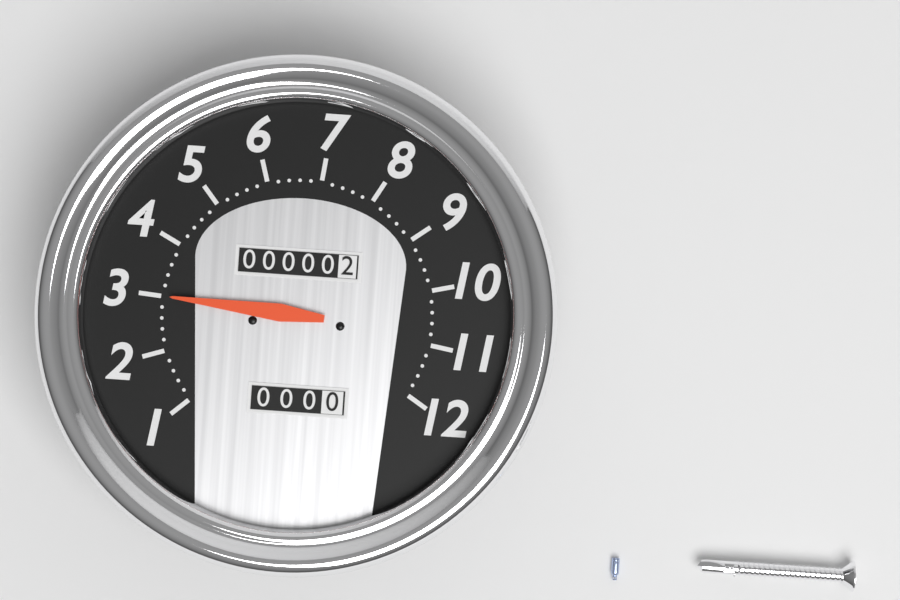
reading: 3.0 (no unit)
